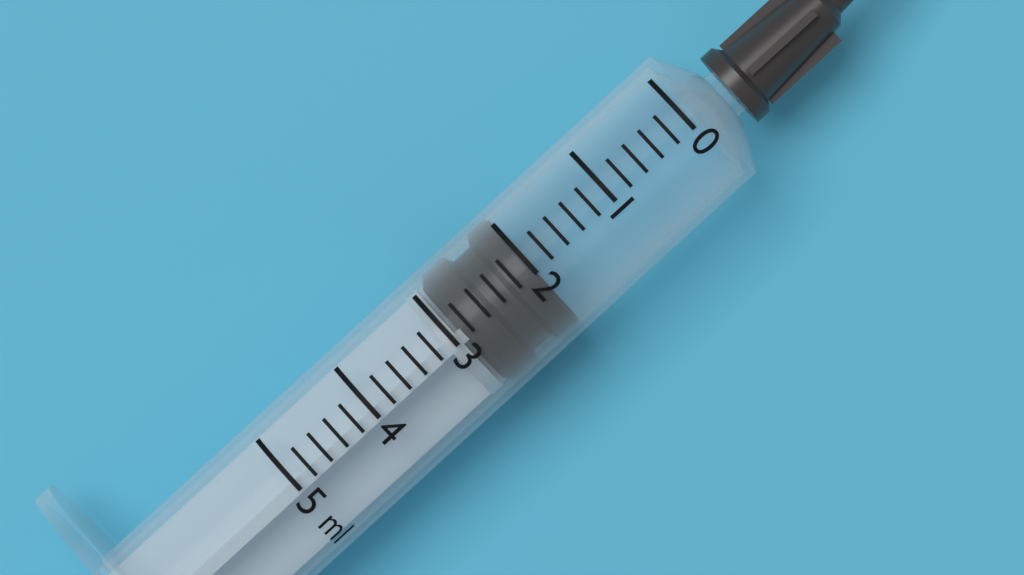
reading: 2.0 ml
